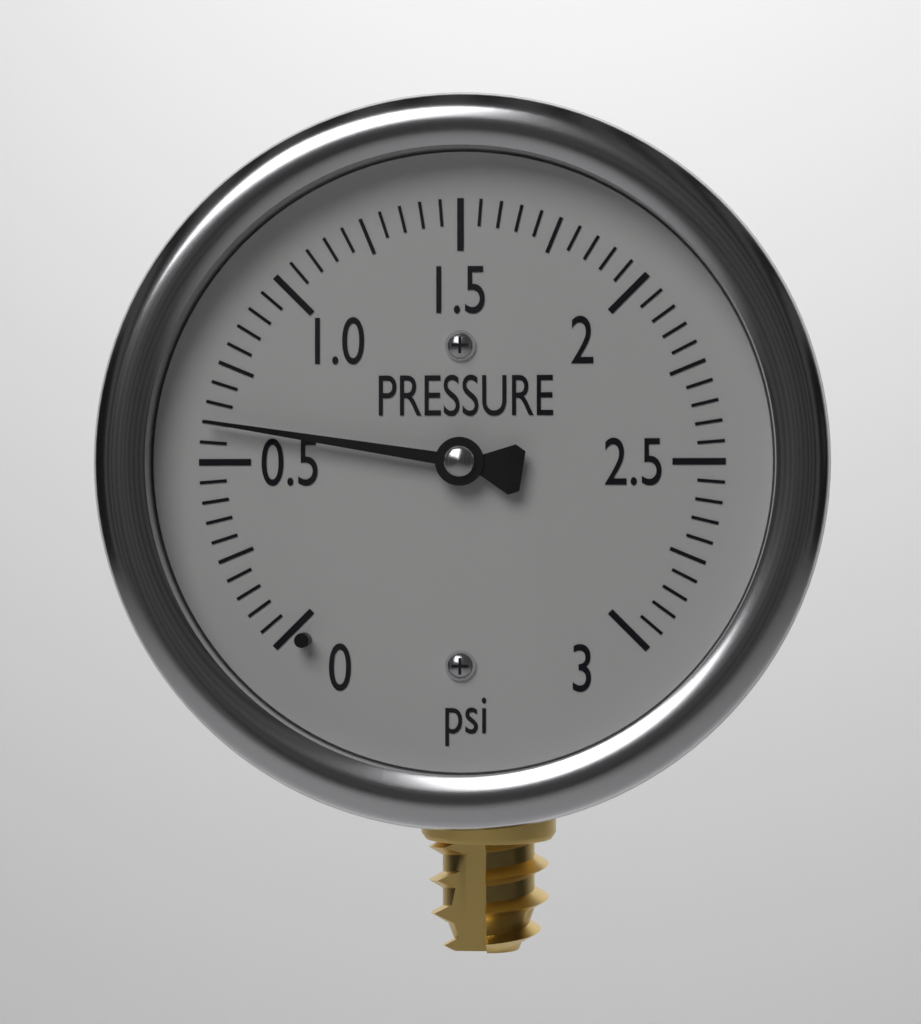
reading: 0.60 psi
